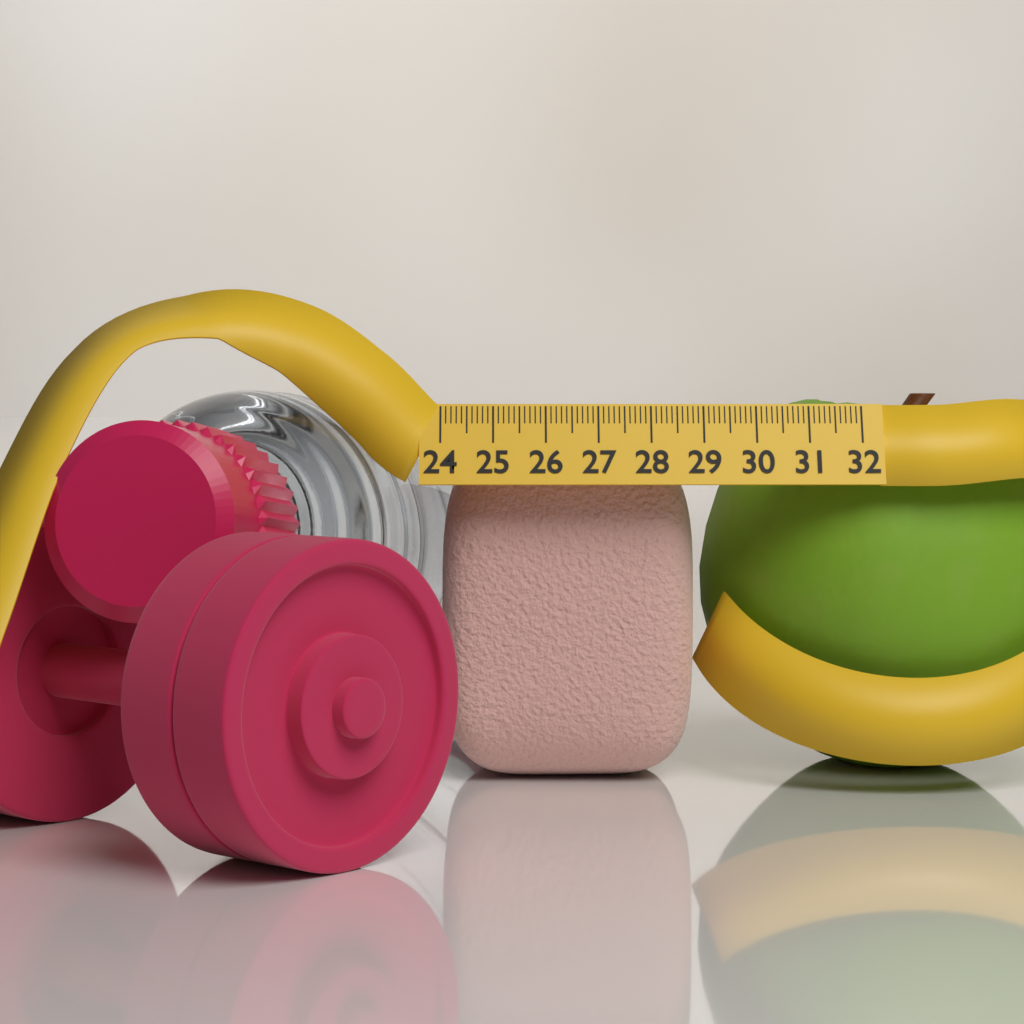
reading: 28.9 (no unit)
